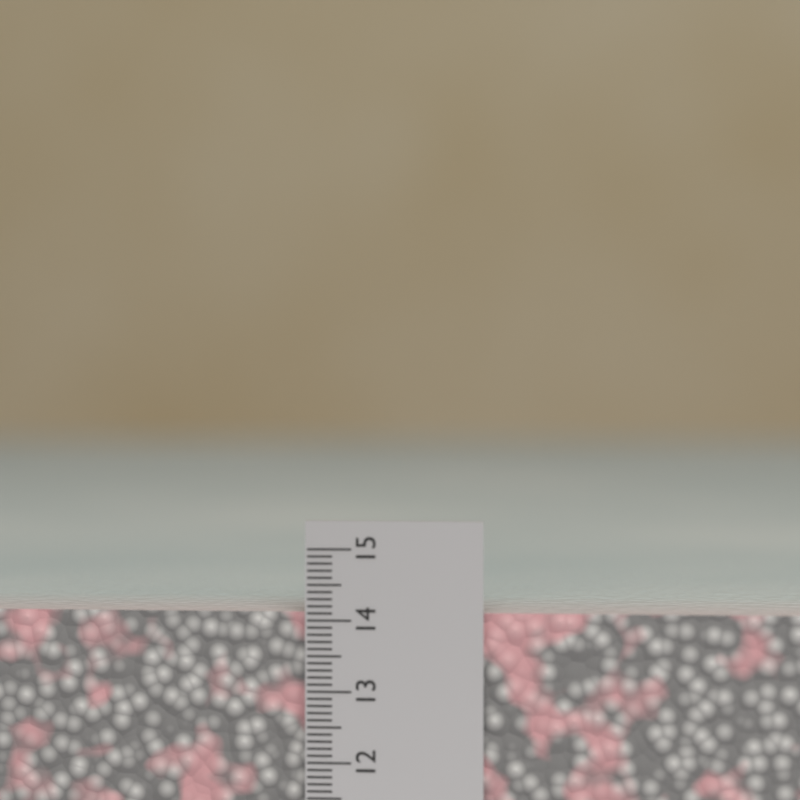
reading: 14.1 cm
